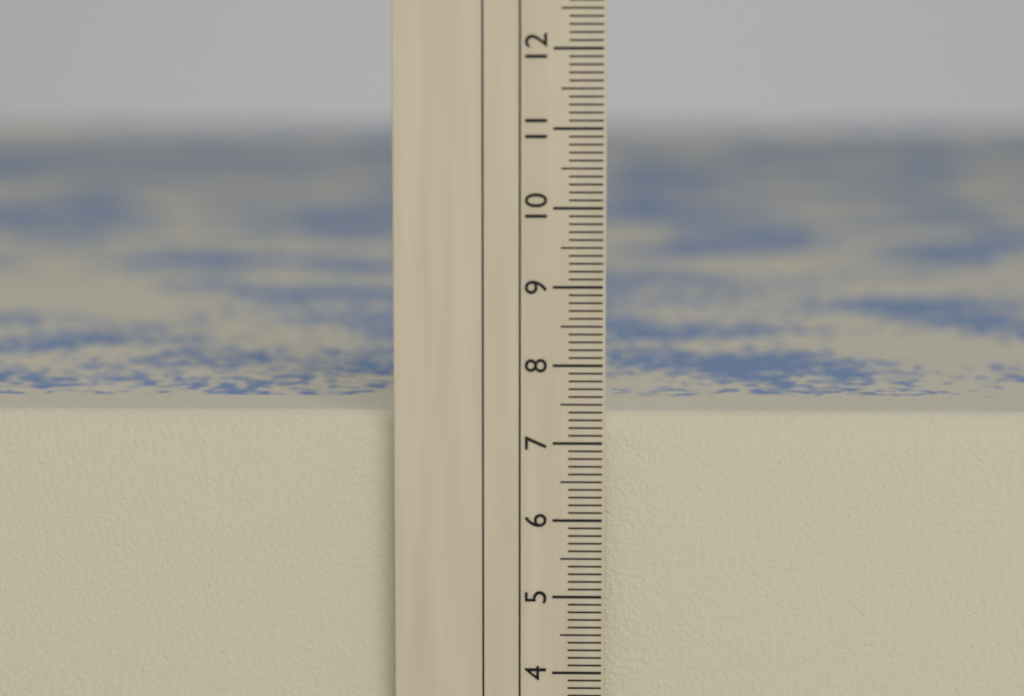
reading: 7.3 cm
